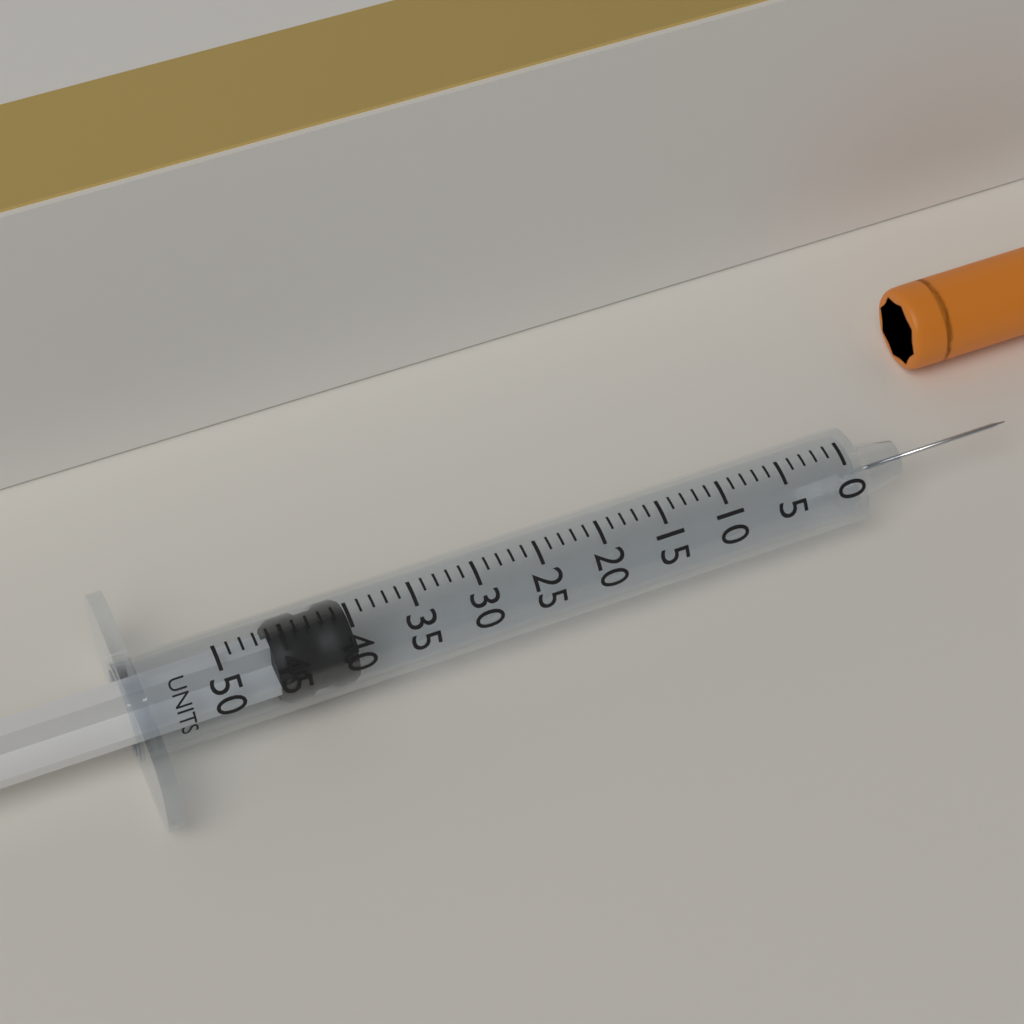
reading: 40 units
